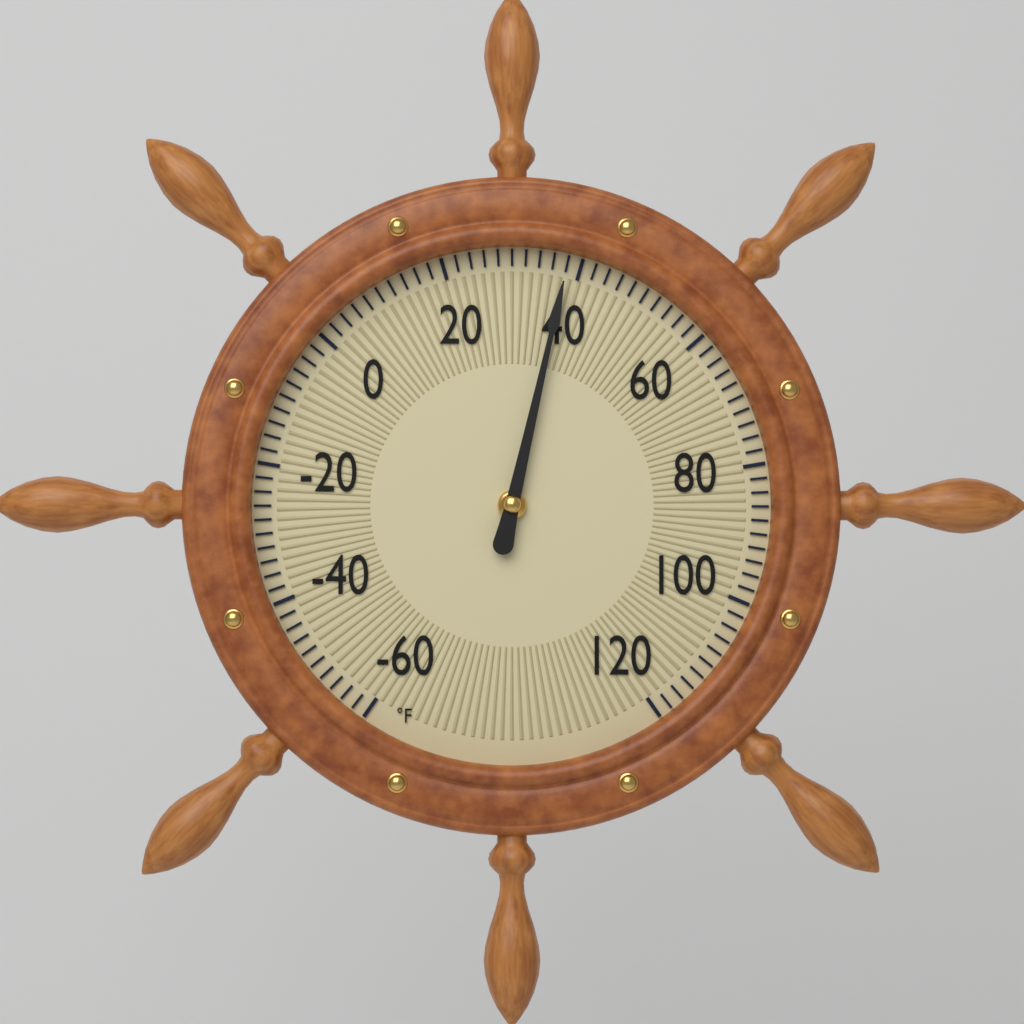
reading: 38 °F
